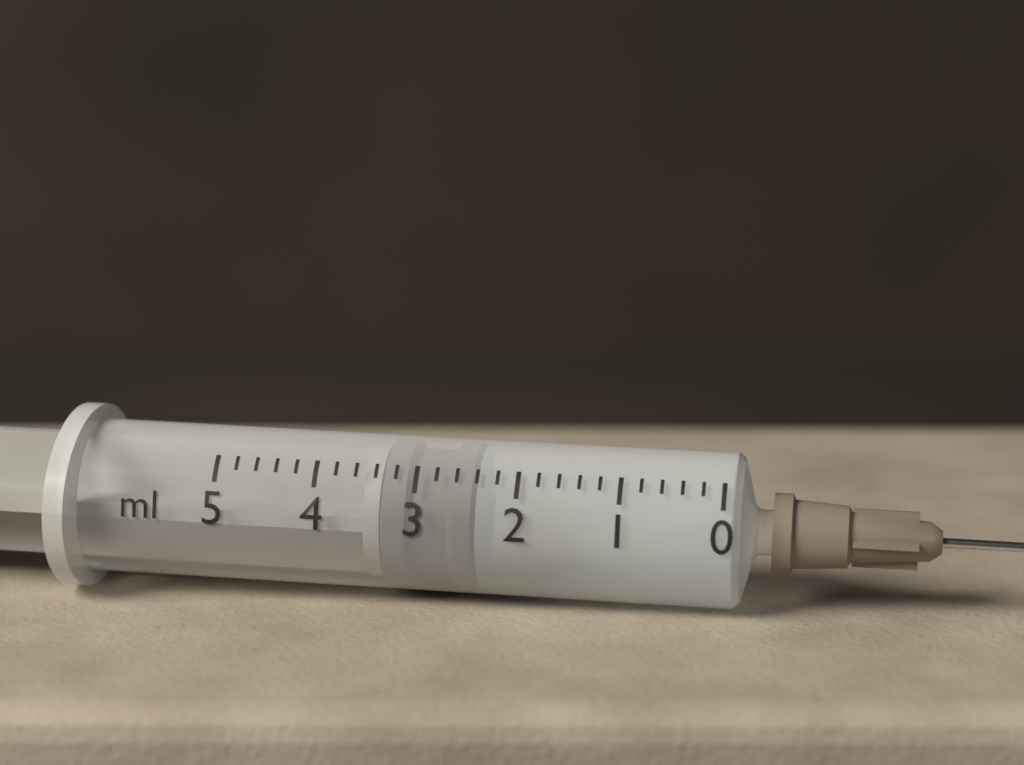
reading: 2.4 ml
